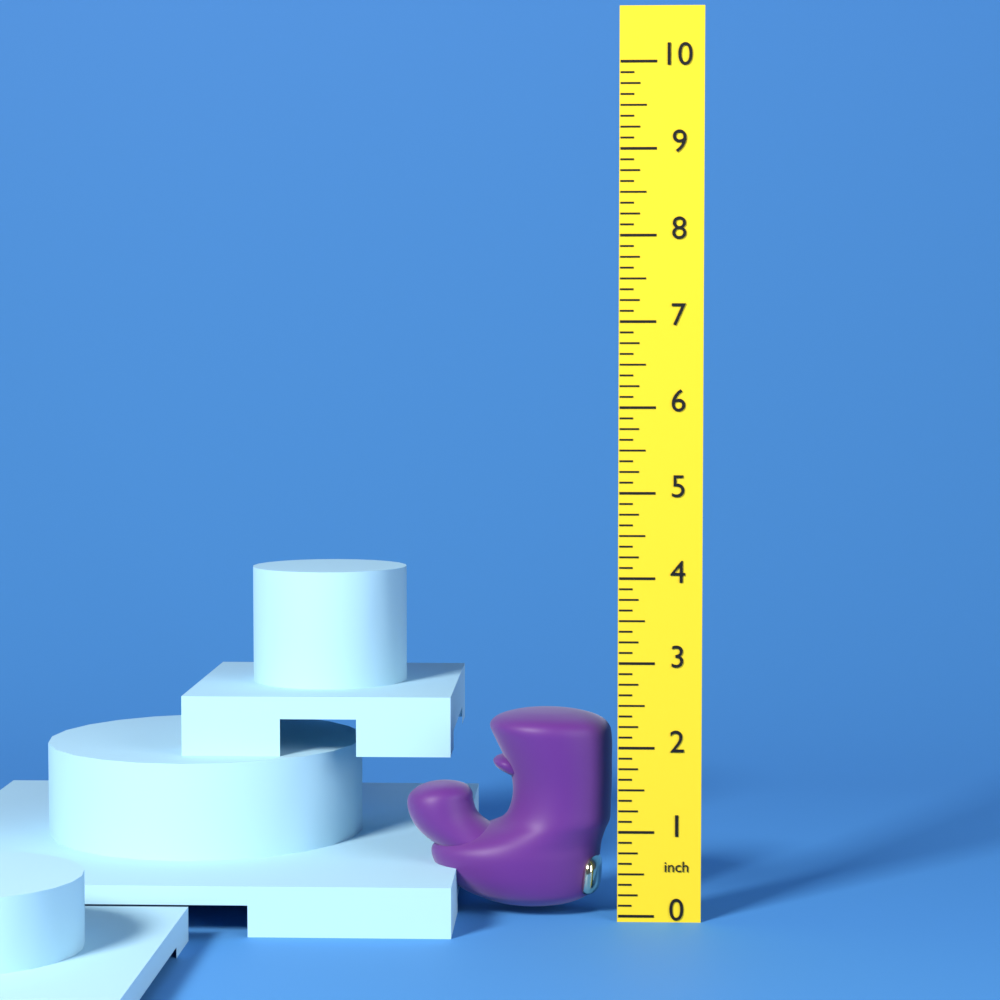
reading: 2.375 inch
